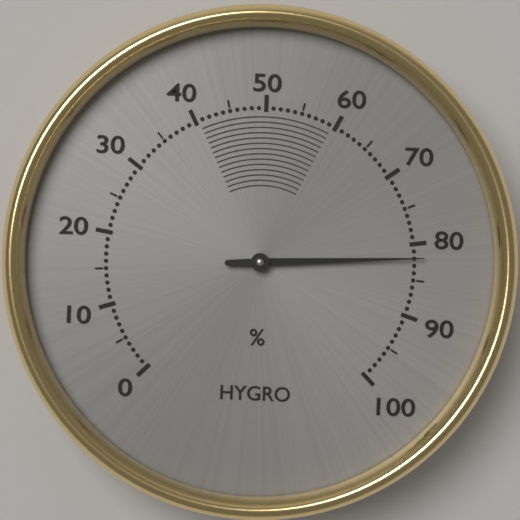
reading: 82 %
